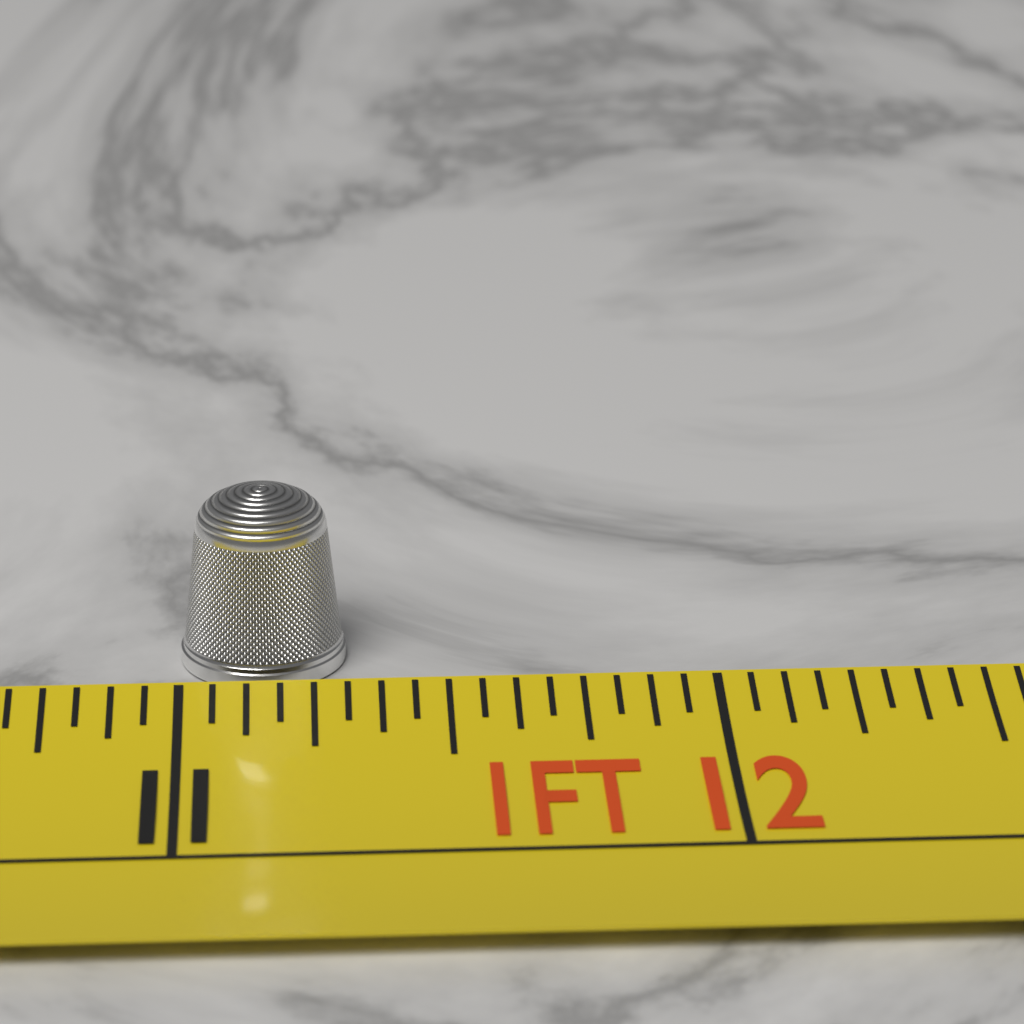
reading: 11.3125 in
